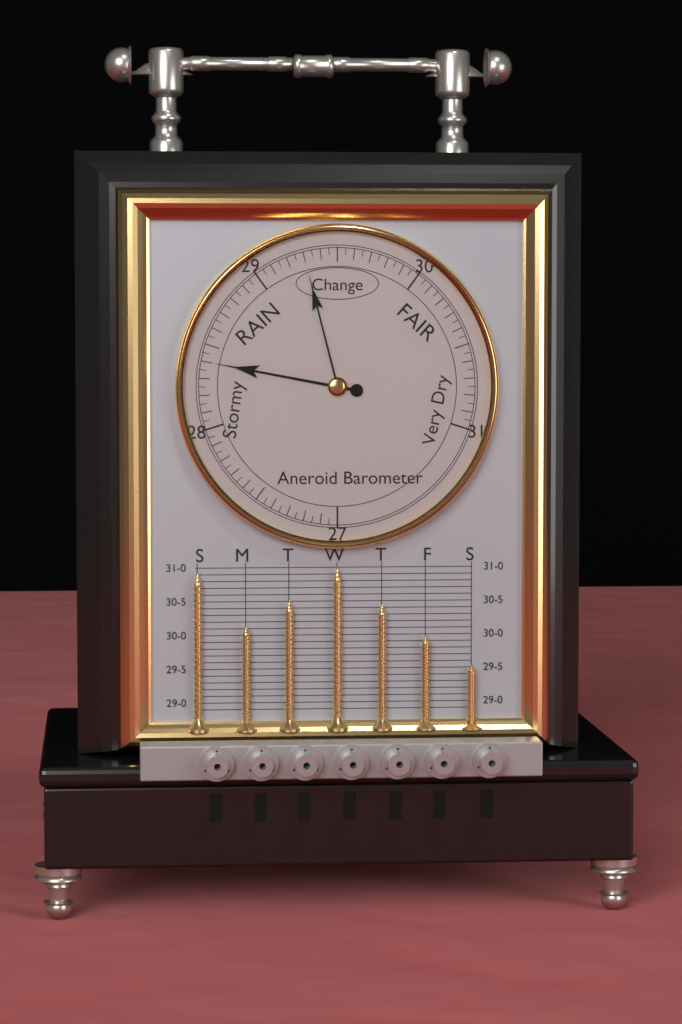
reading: 28.40 (no unit)
